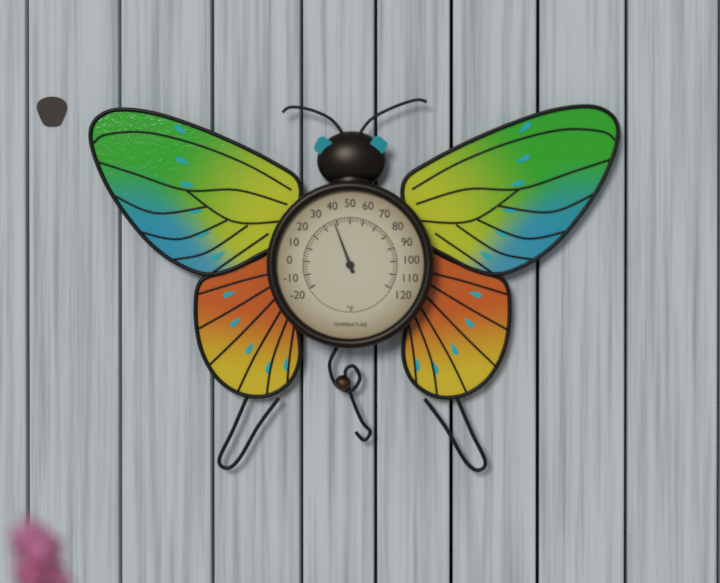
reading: 38 °F
